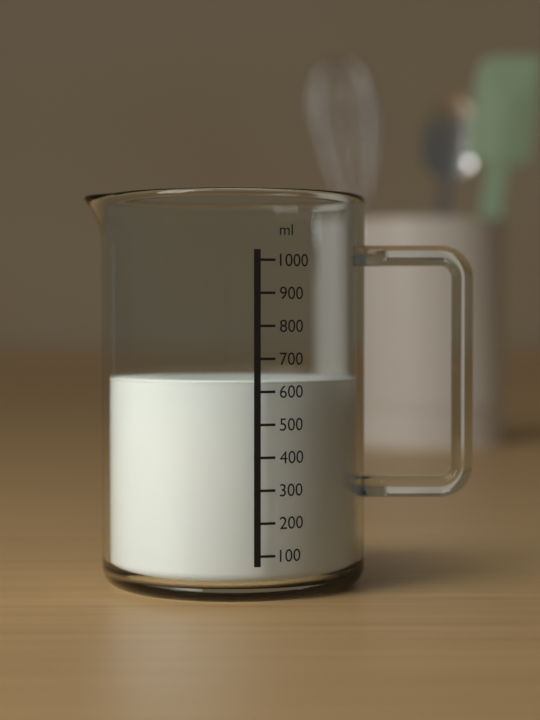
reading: 630 ml
